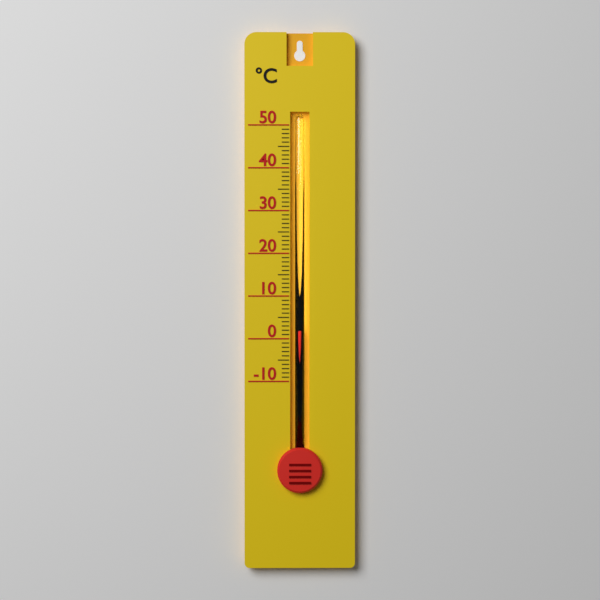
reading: 2 °C
